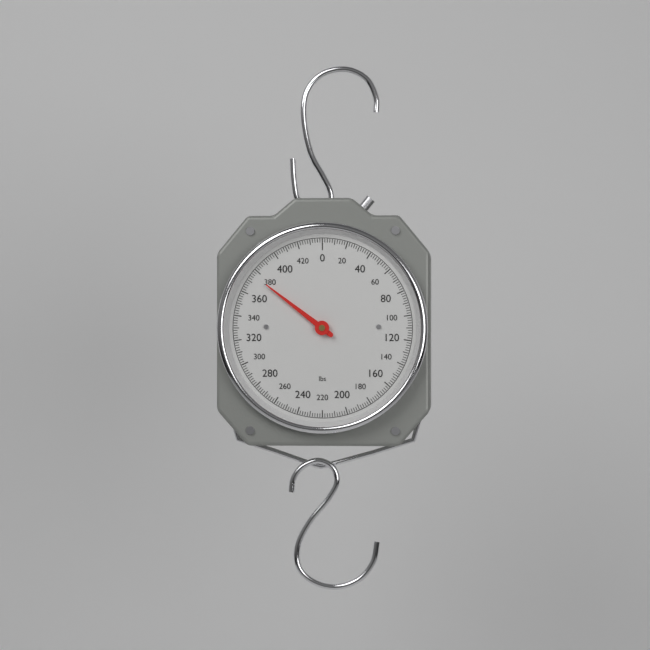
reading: 376 lbs
